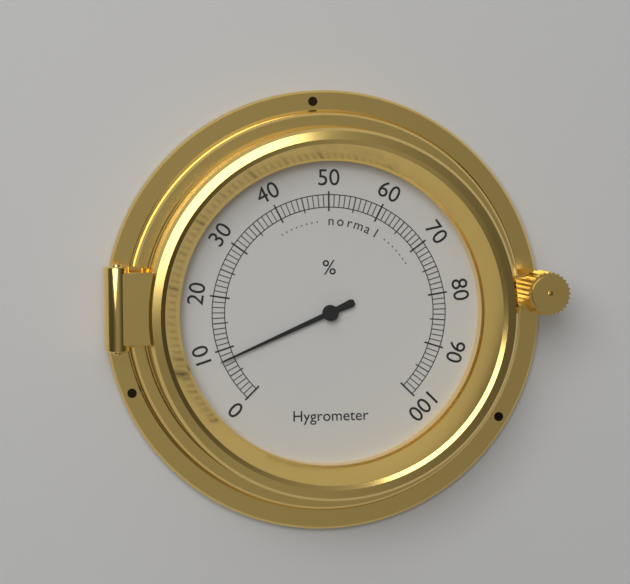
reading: 8 %
